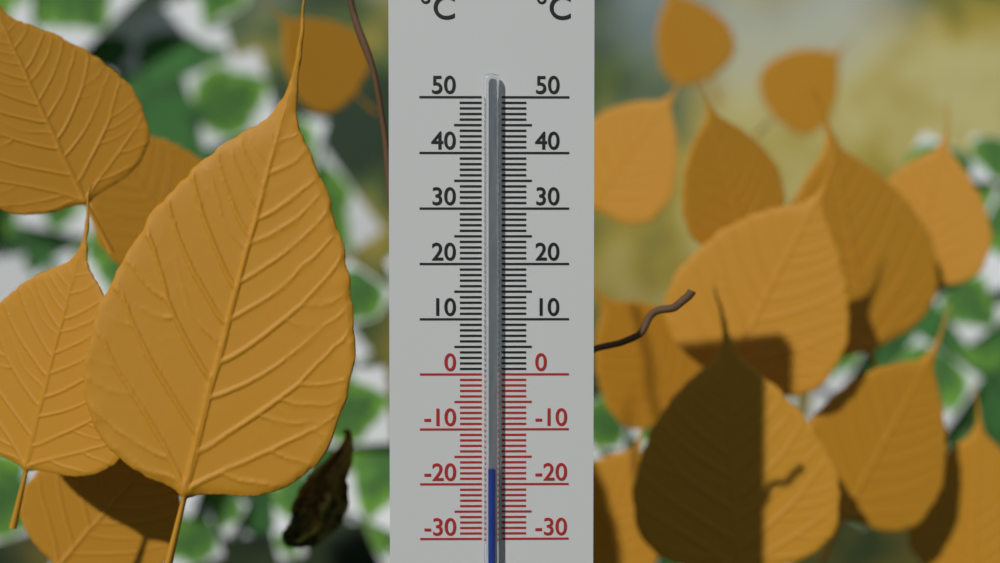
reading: -17 °C
